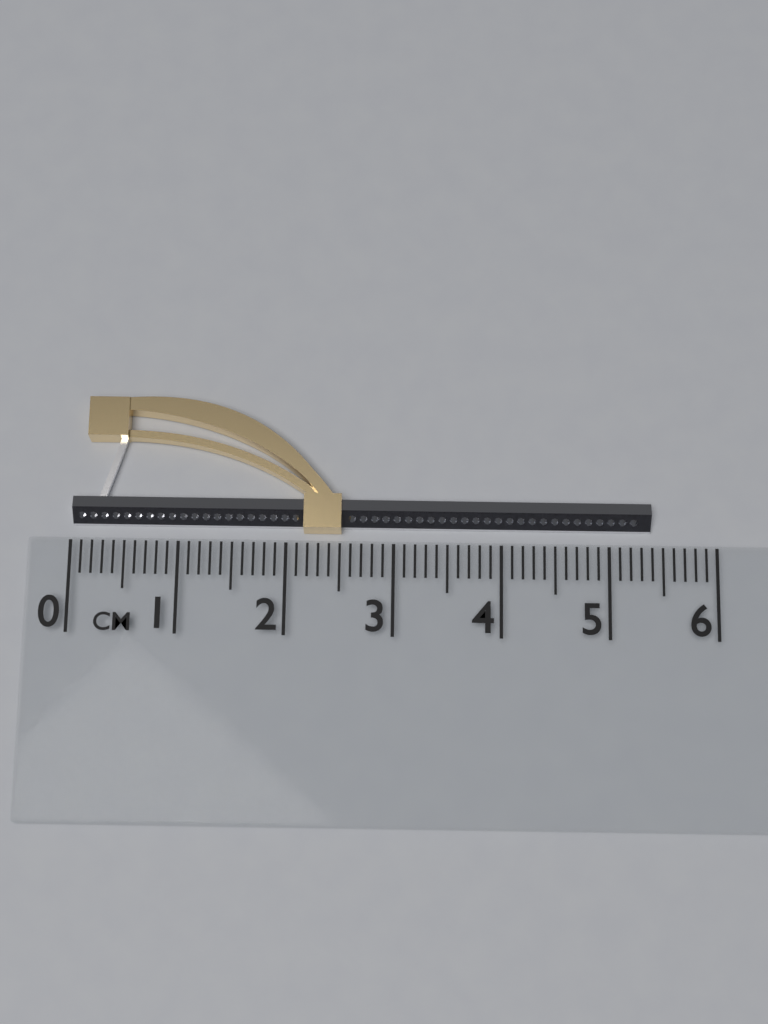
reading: 5.4 cm
